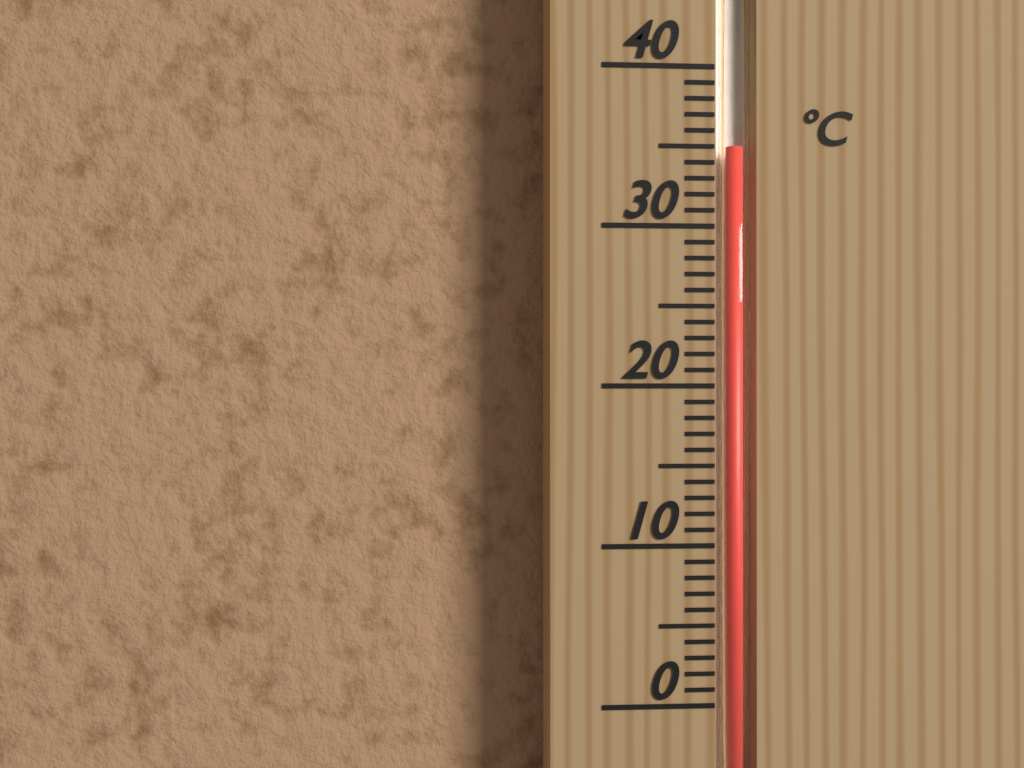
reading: 35 °C
